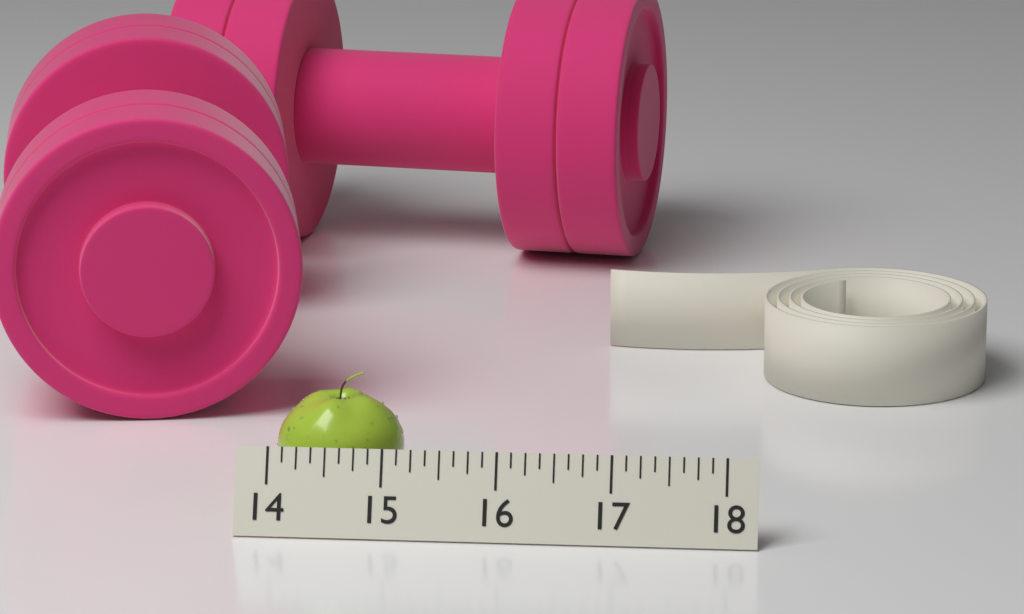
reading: 15.125 (no unit)
